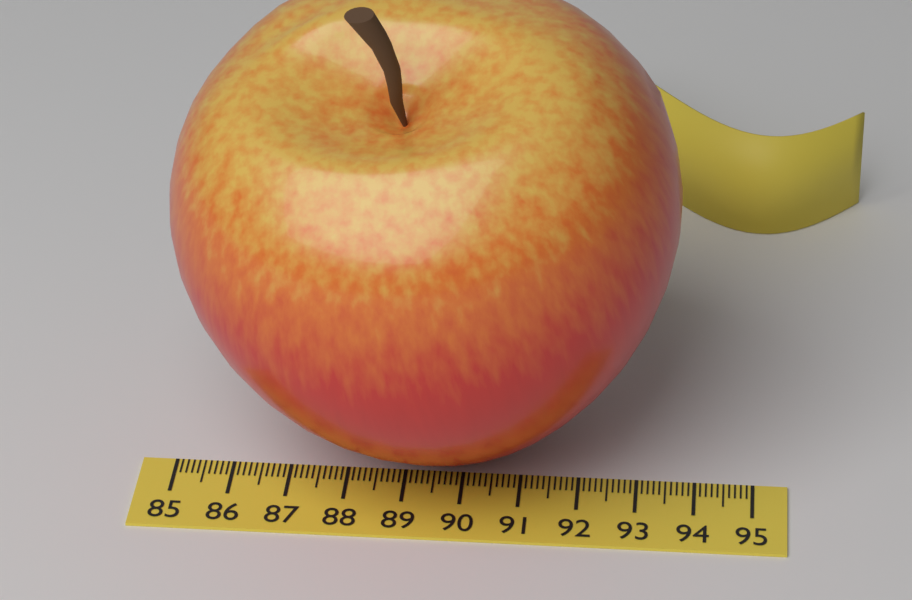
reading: 93.6 (no unit)
